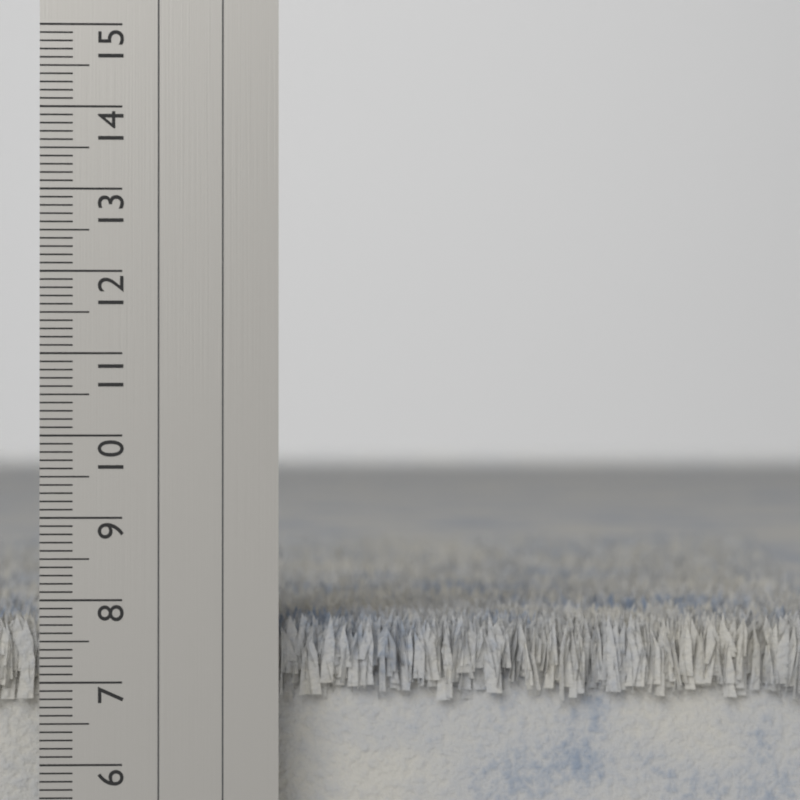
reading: 7.8 cm
